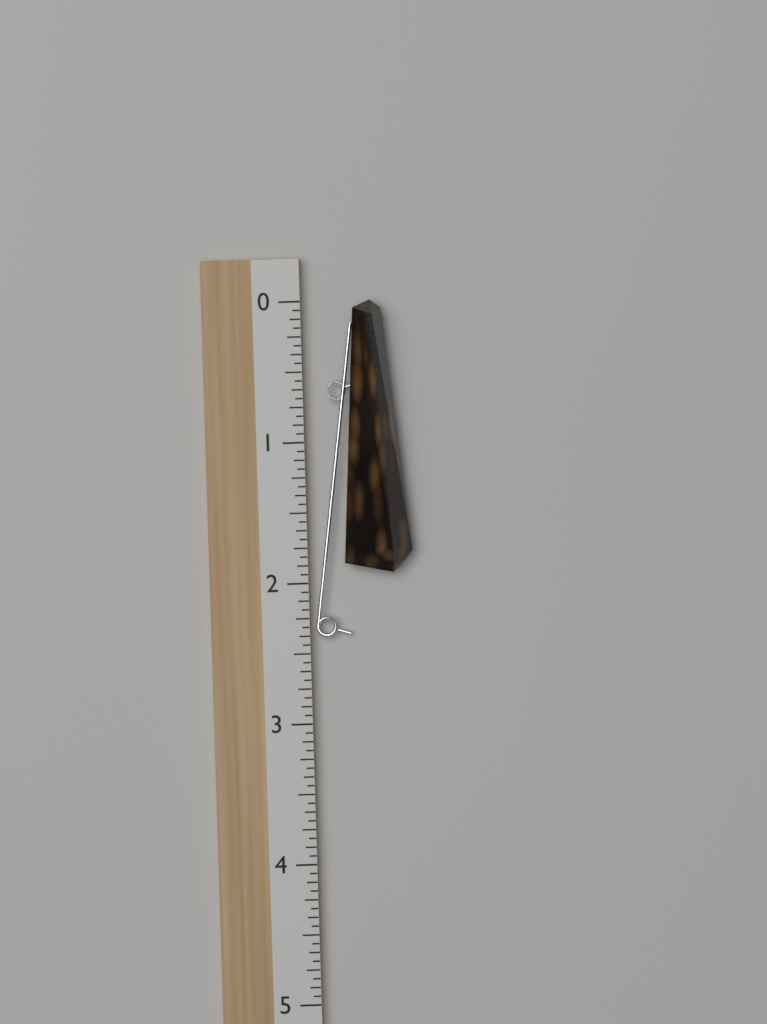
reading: 1.9375 (no unit)
